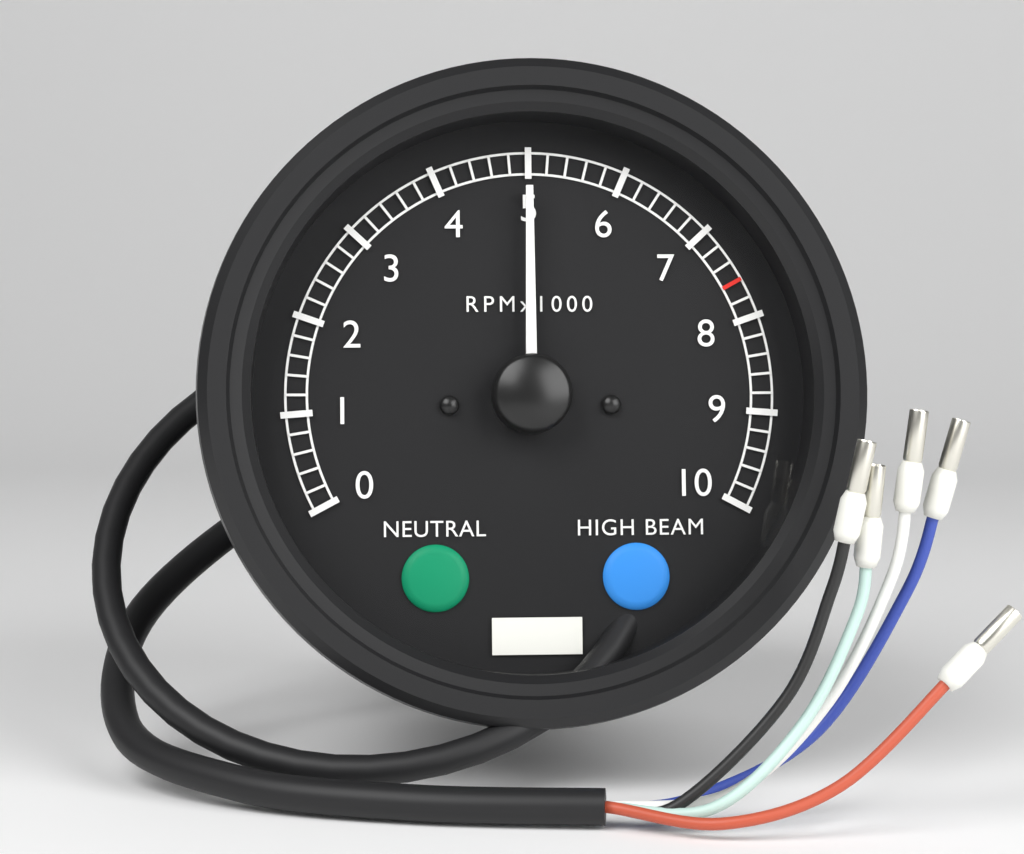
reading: 5000 RPM
